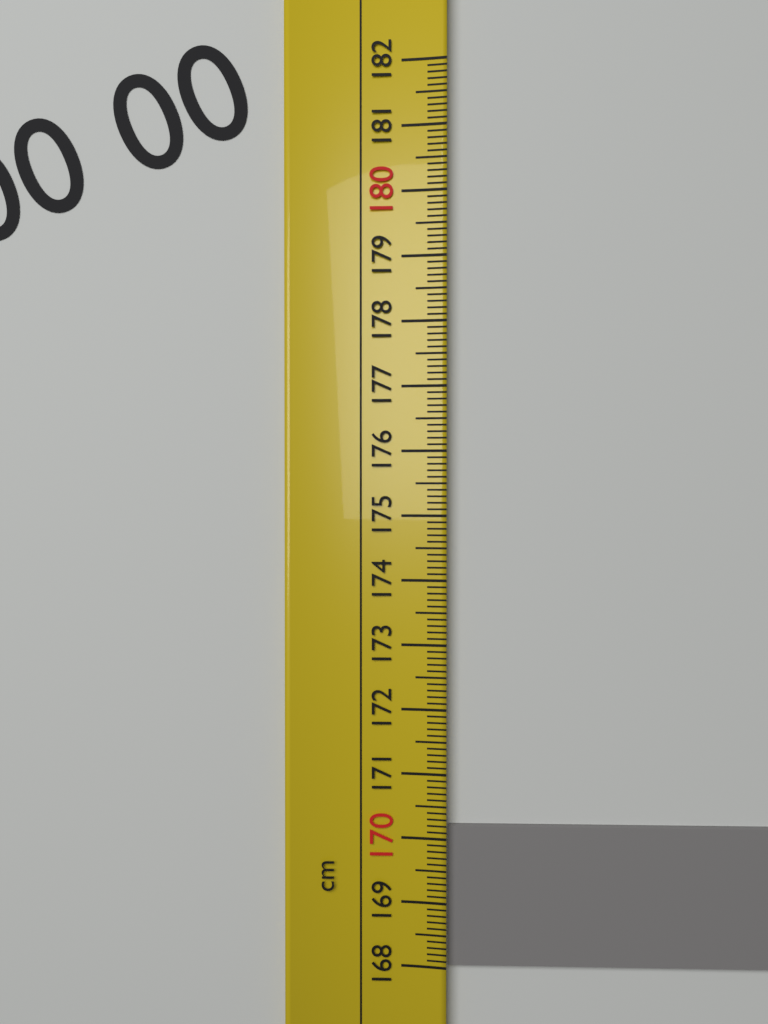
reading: 170.2 cm
